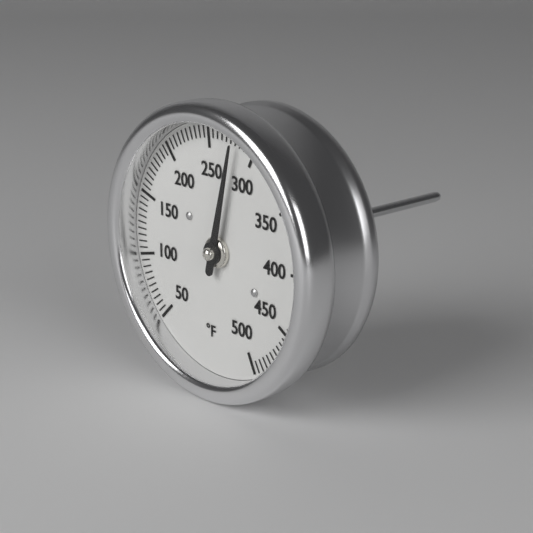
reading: 280 °F
